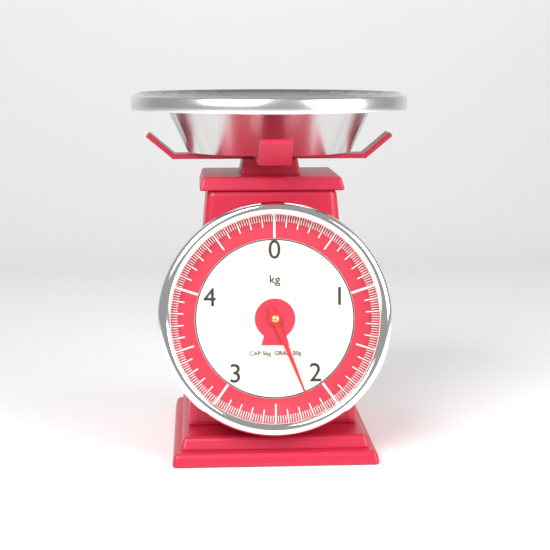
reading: 2.20 kg
